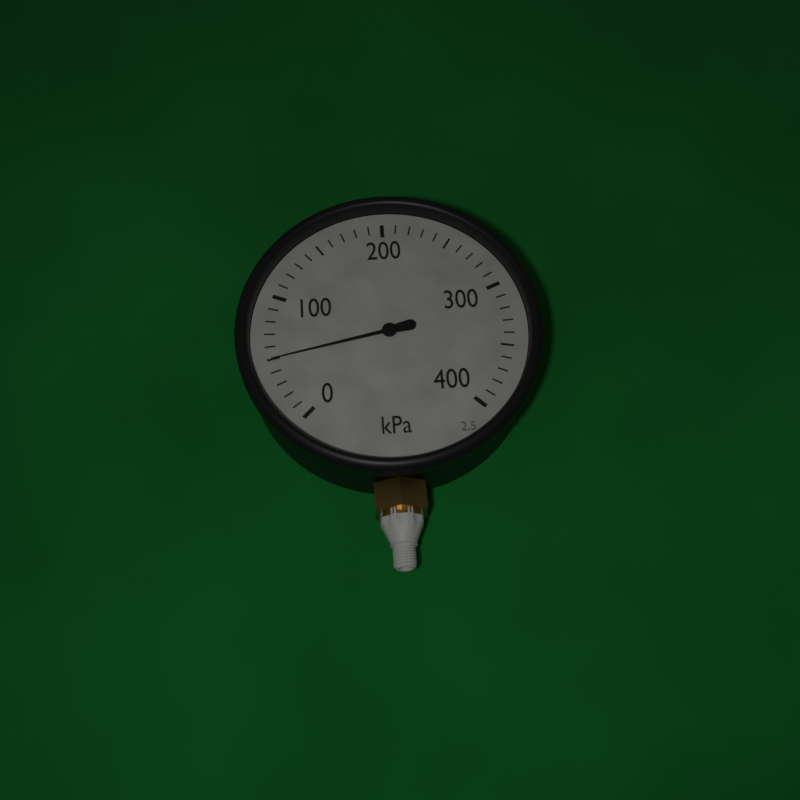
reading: 50 kPa
